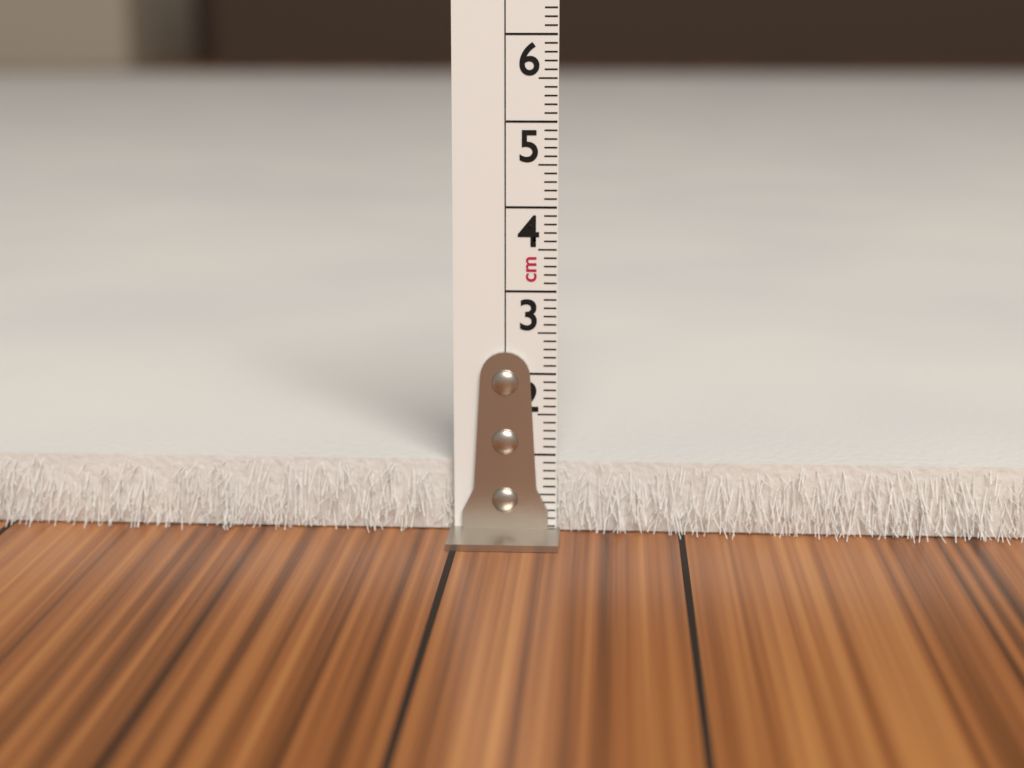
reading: 0.9 cm
